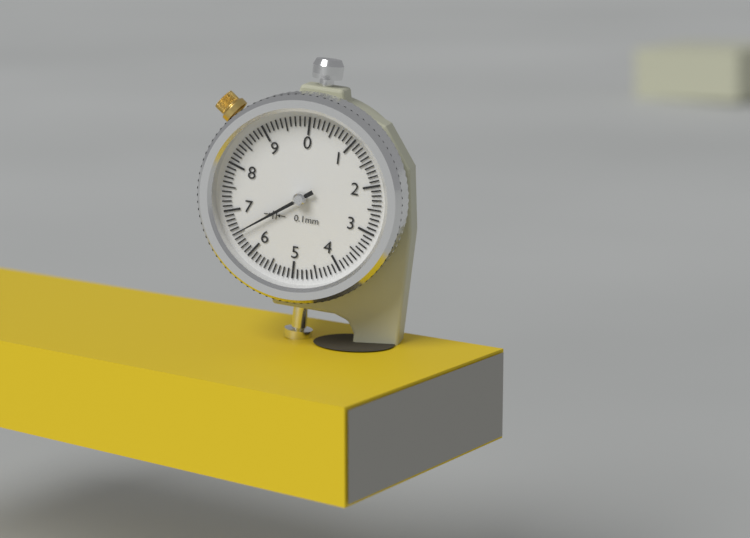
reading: 6.5 mm
